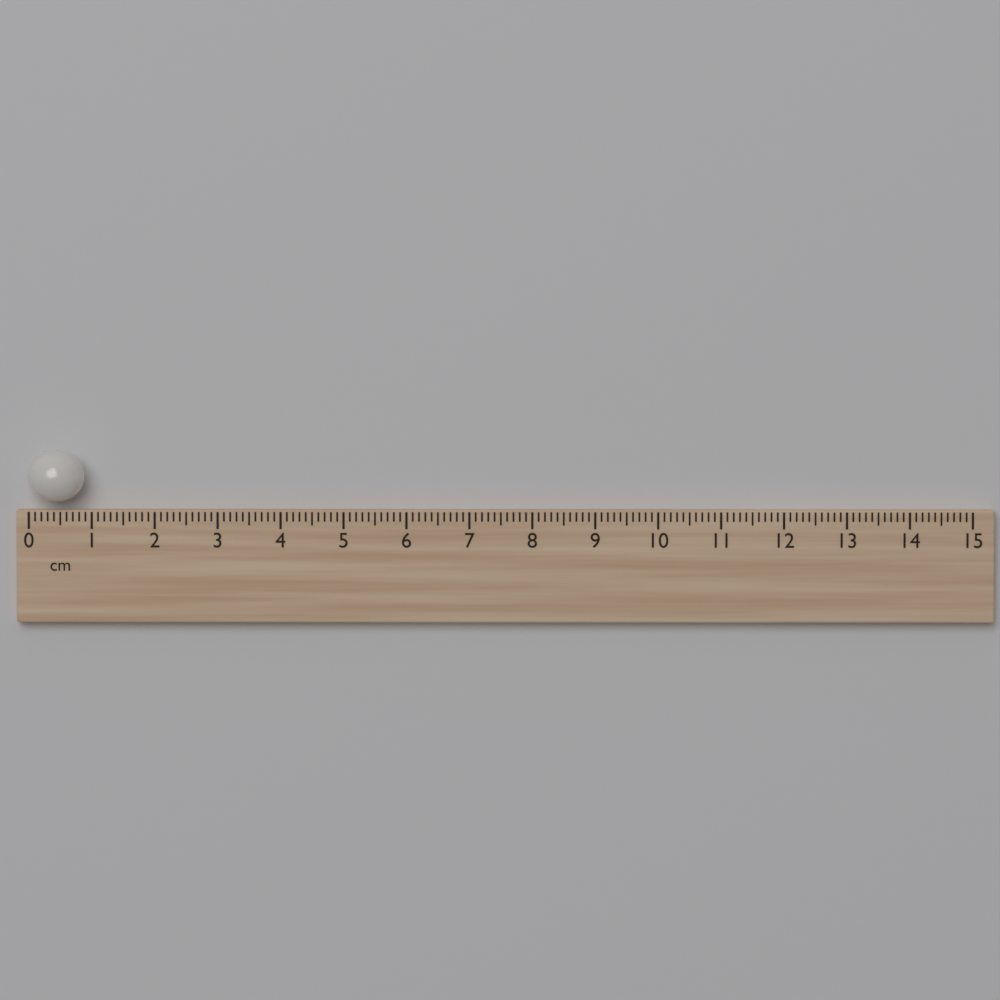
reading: 0.9 cm
